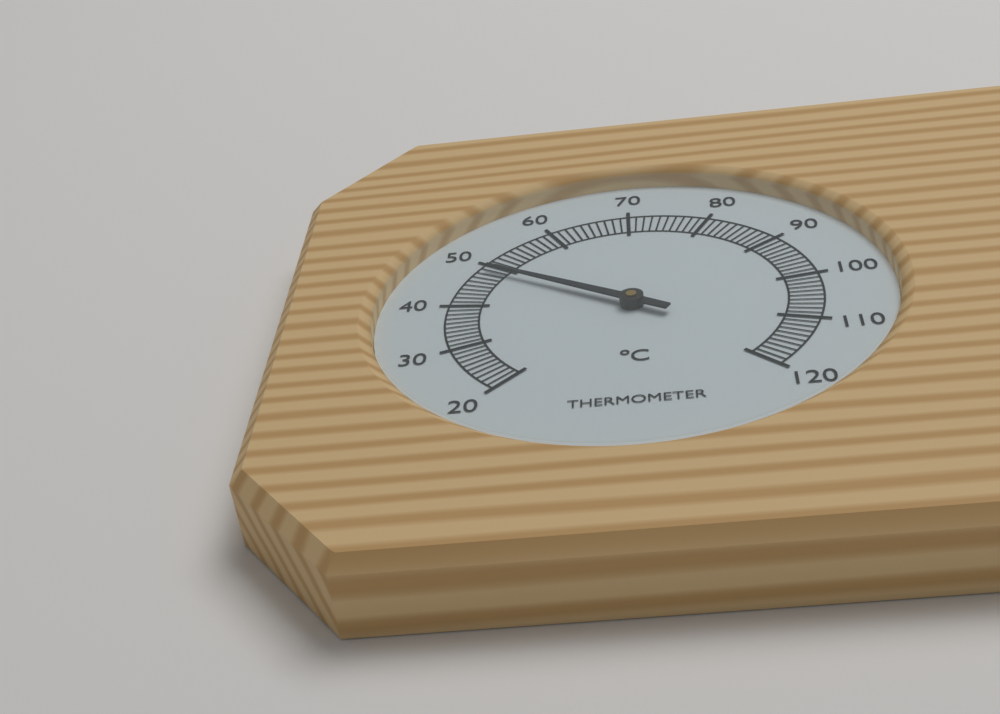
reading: 49 °C
